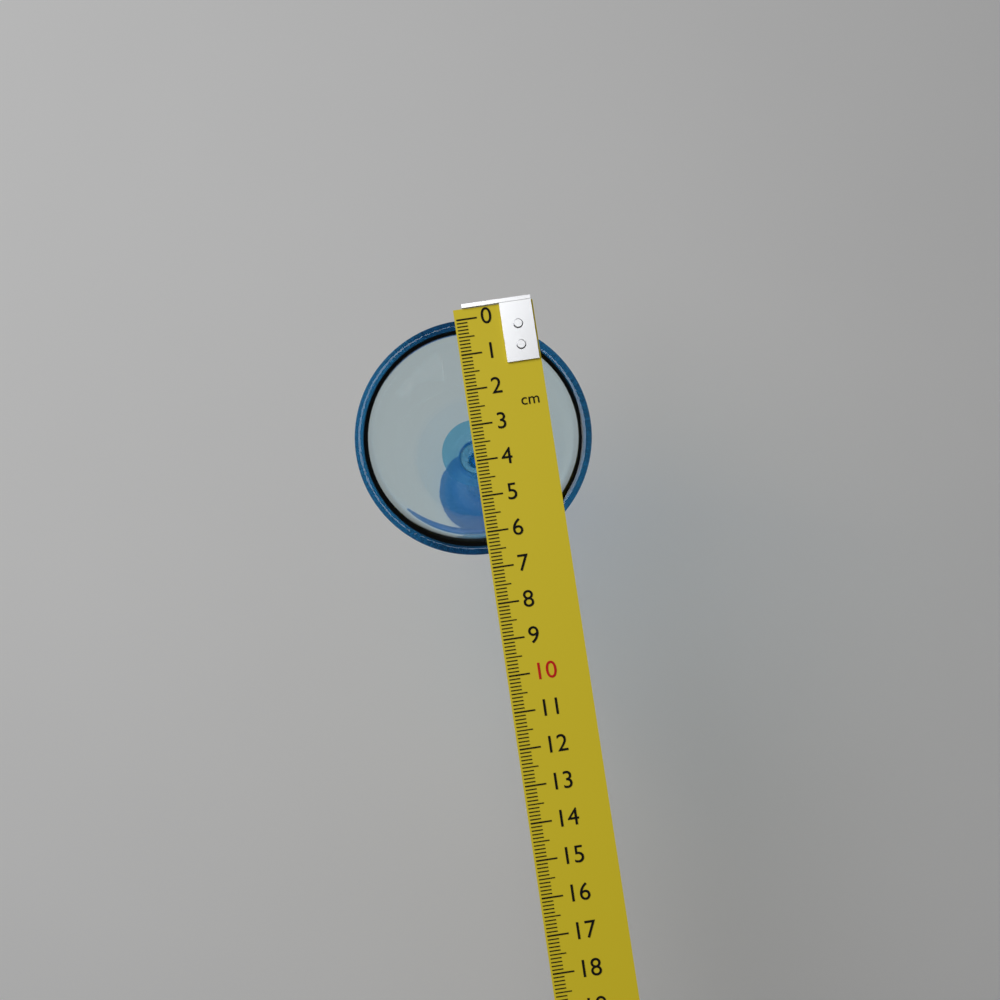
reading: 6.6 cm
